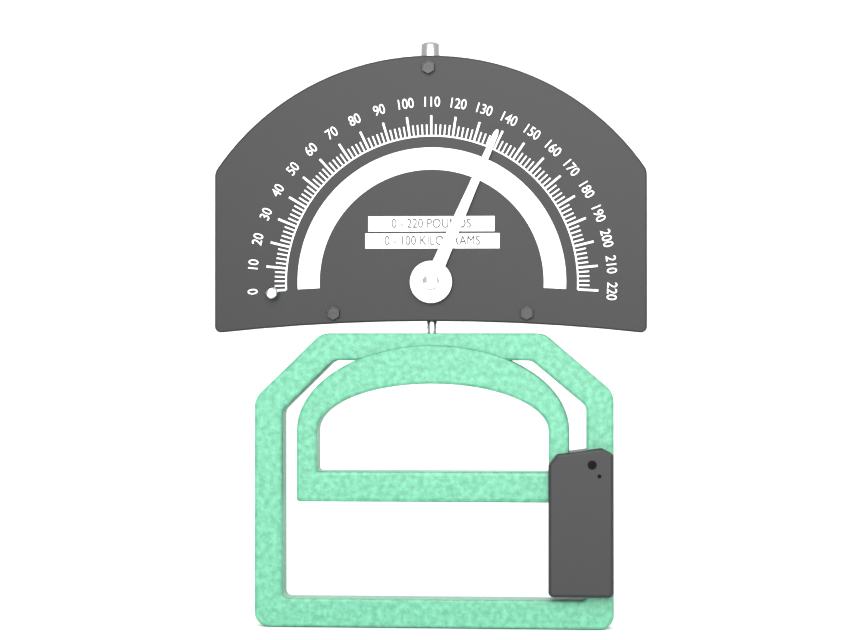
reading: 138 lb
